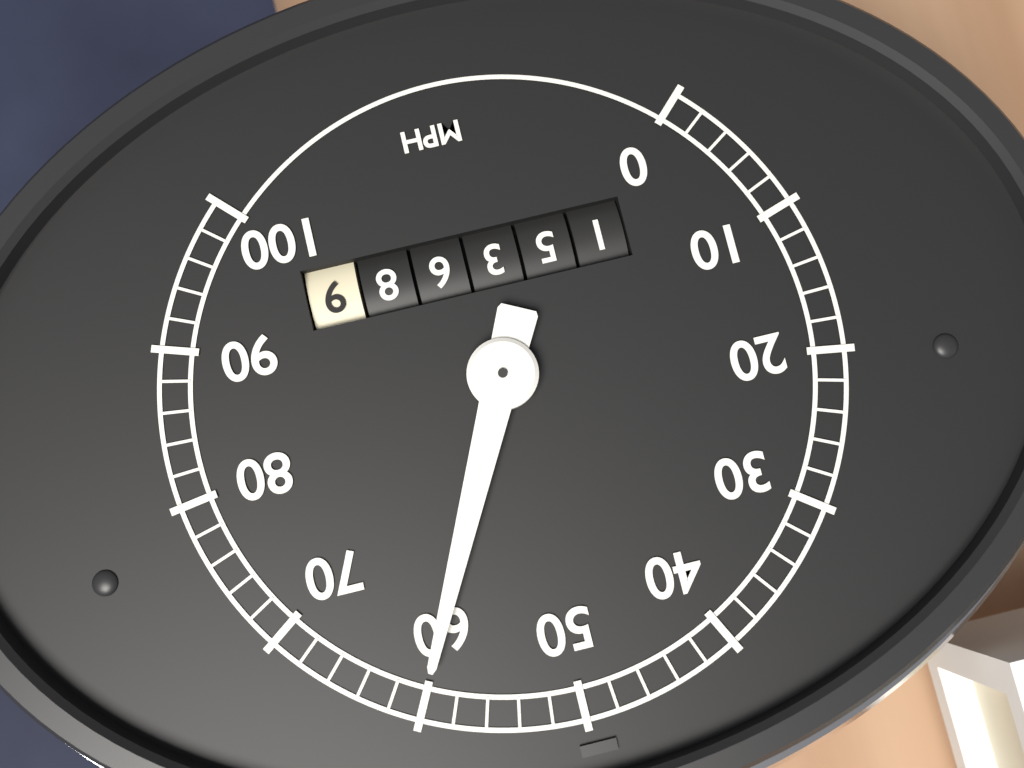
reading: 60 mph
